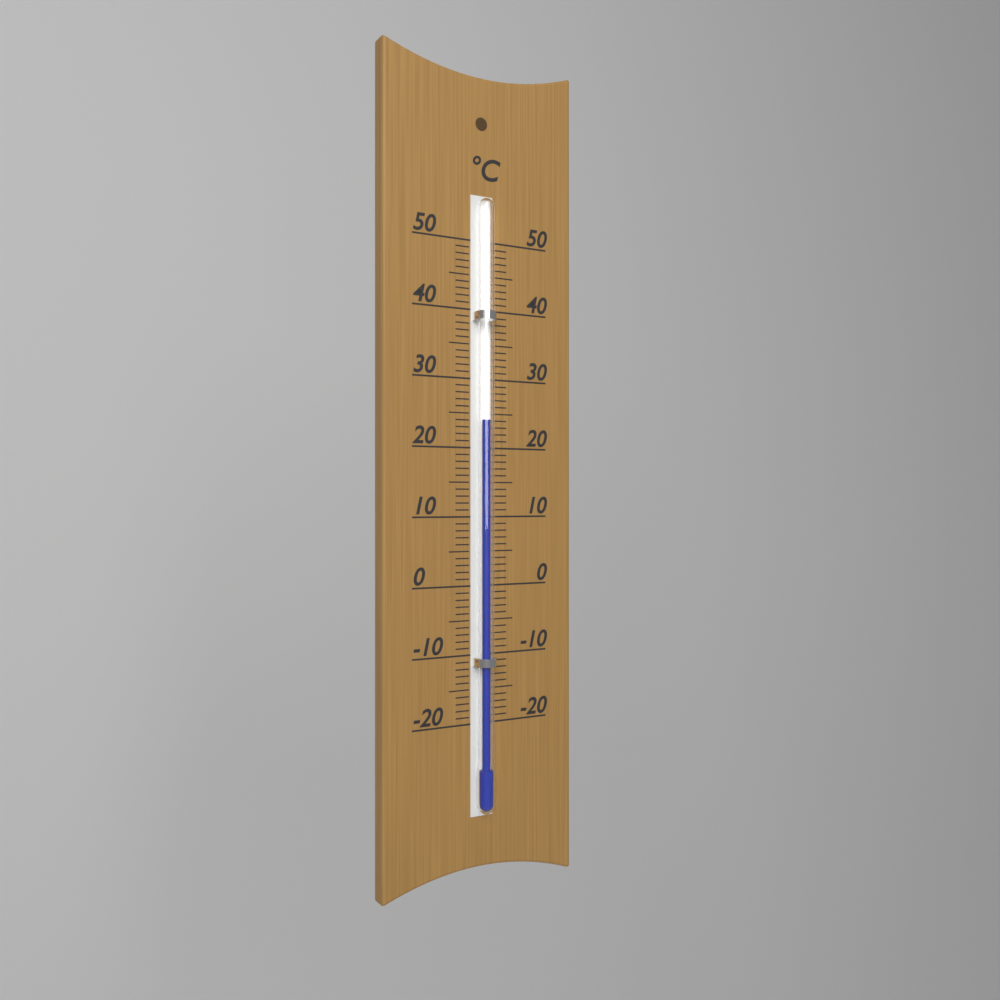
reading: 24 °C
